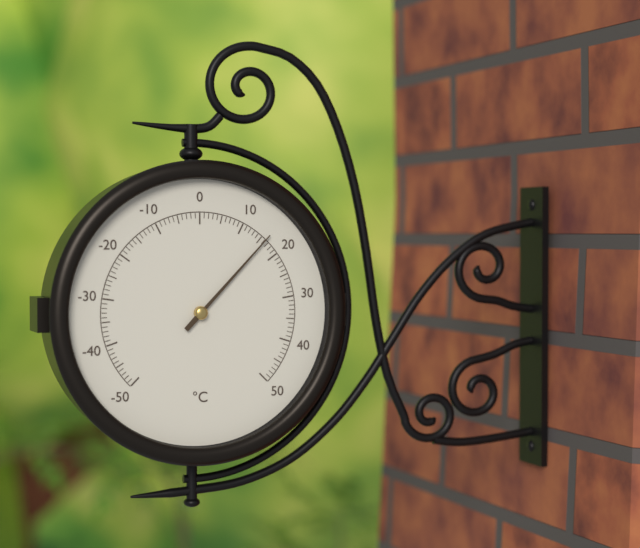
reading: 16 °C
